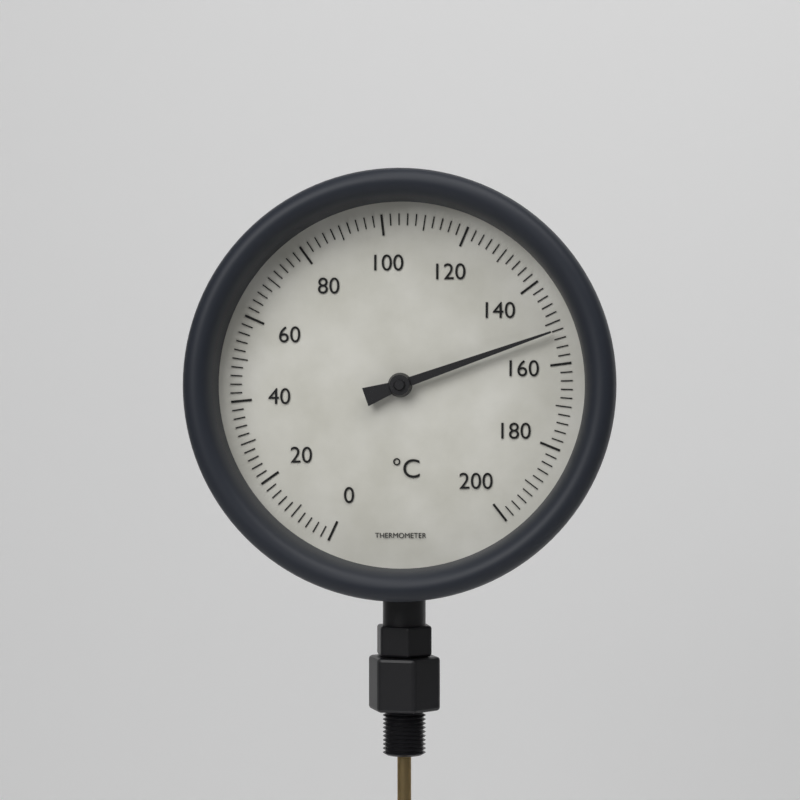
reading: 152 °C
